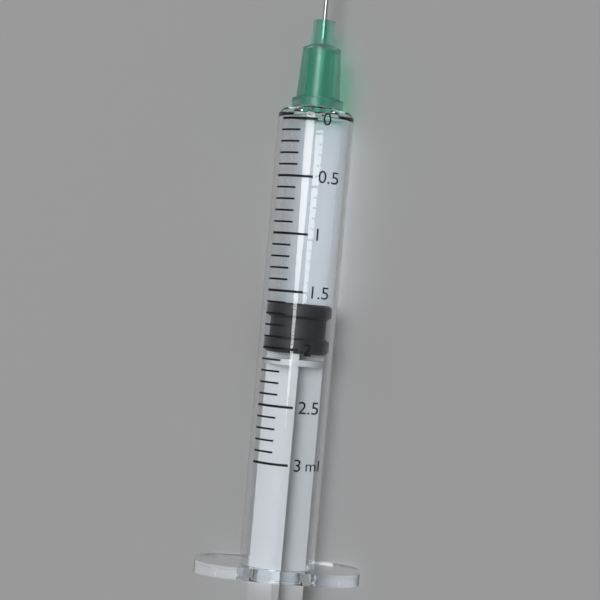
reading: 1.6 ml
